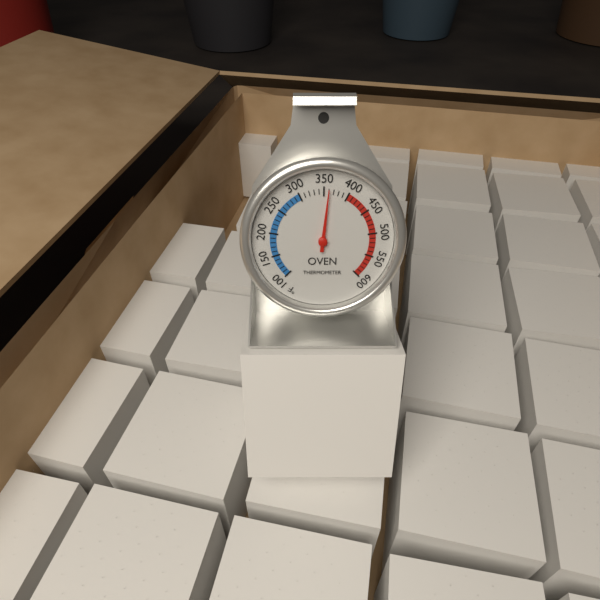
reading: 360 °F
